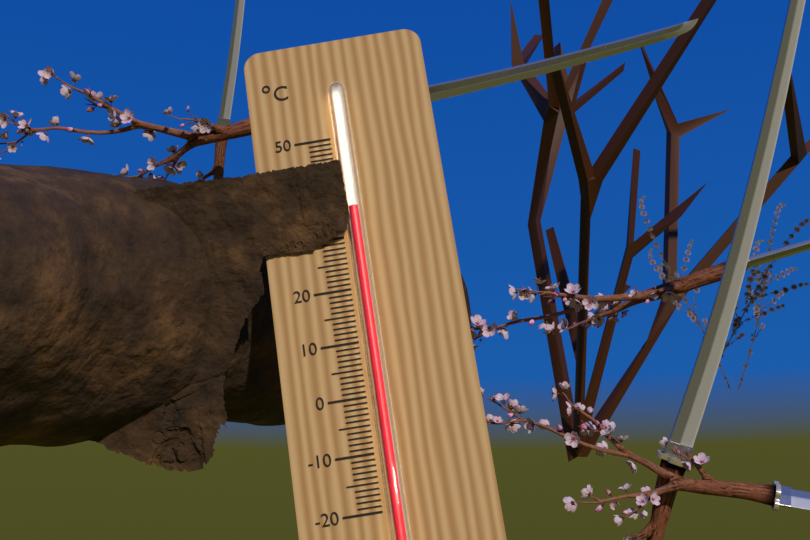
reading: 35 °C
